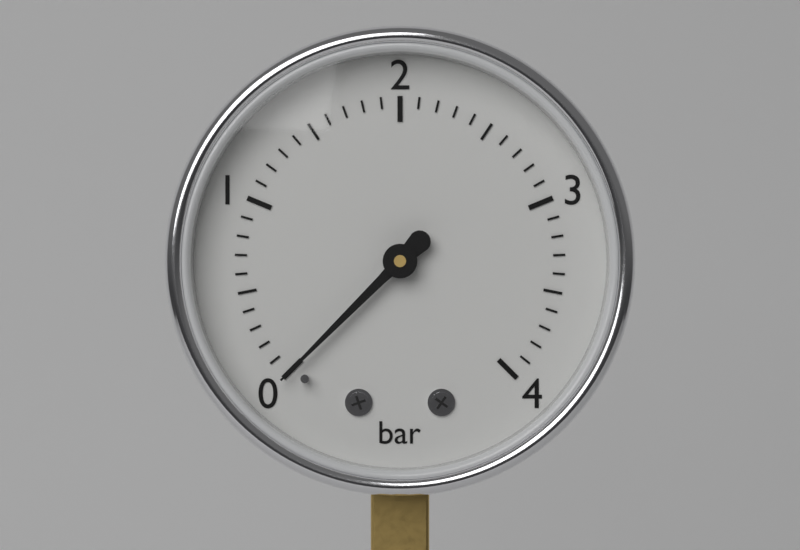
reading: 0.0 bar
